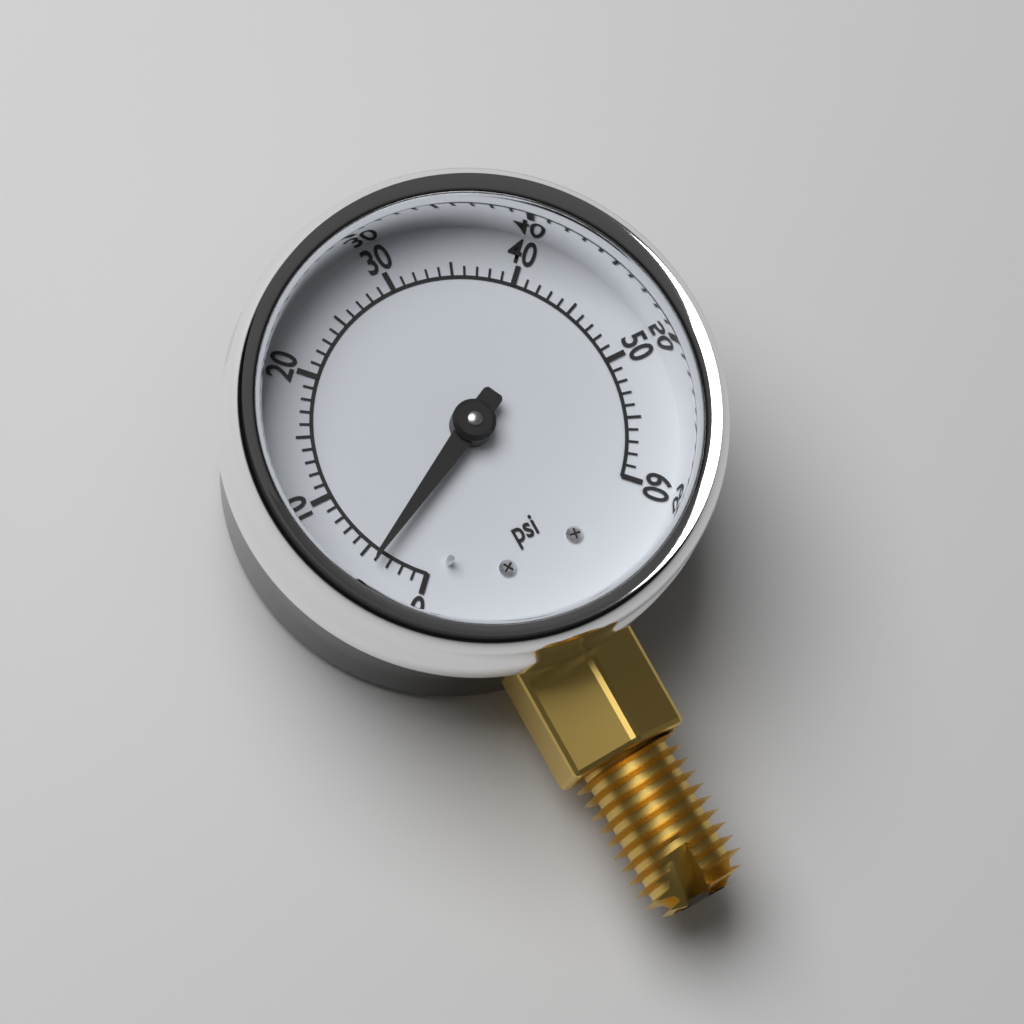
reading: 4 psi
